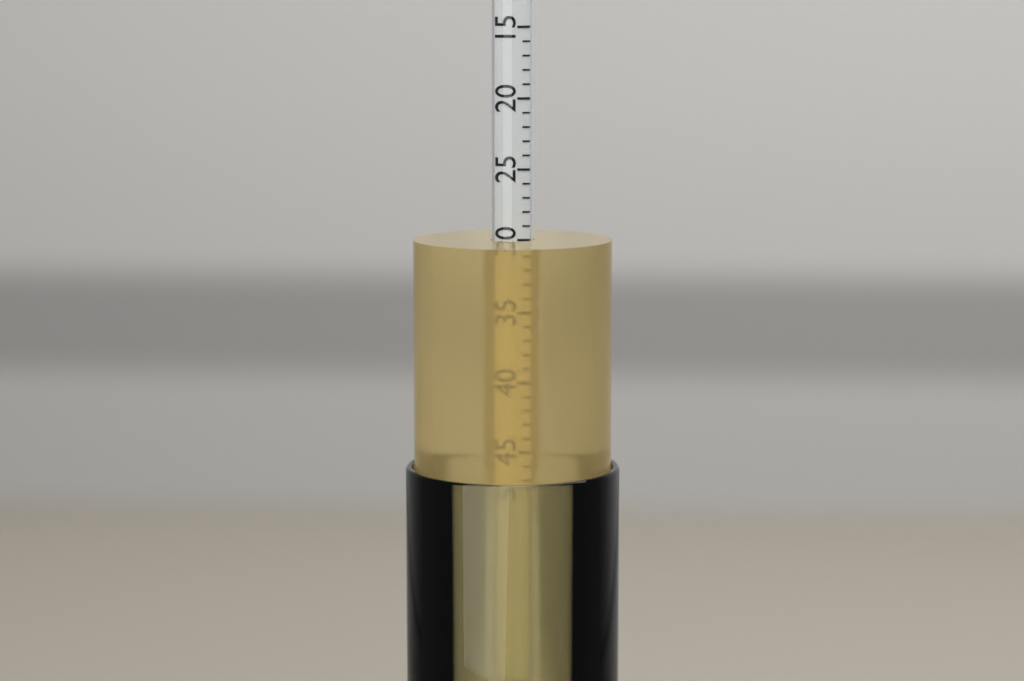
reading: 30 (no unit)
